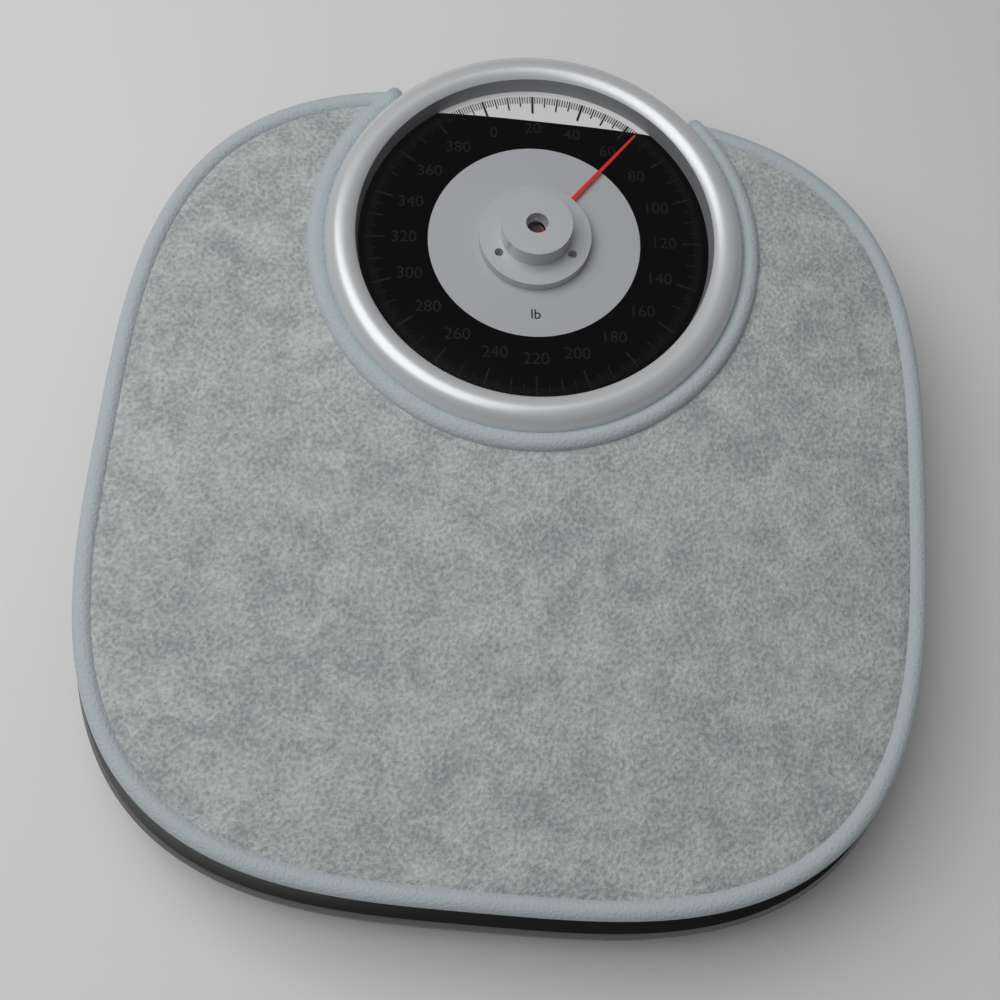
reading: 65 lb
